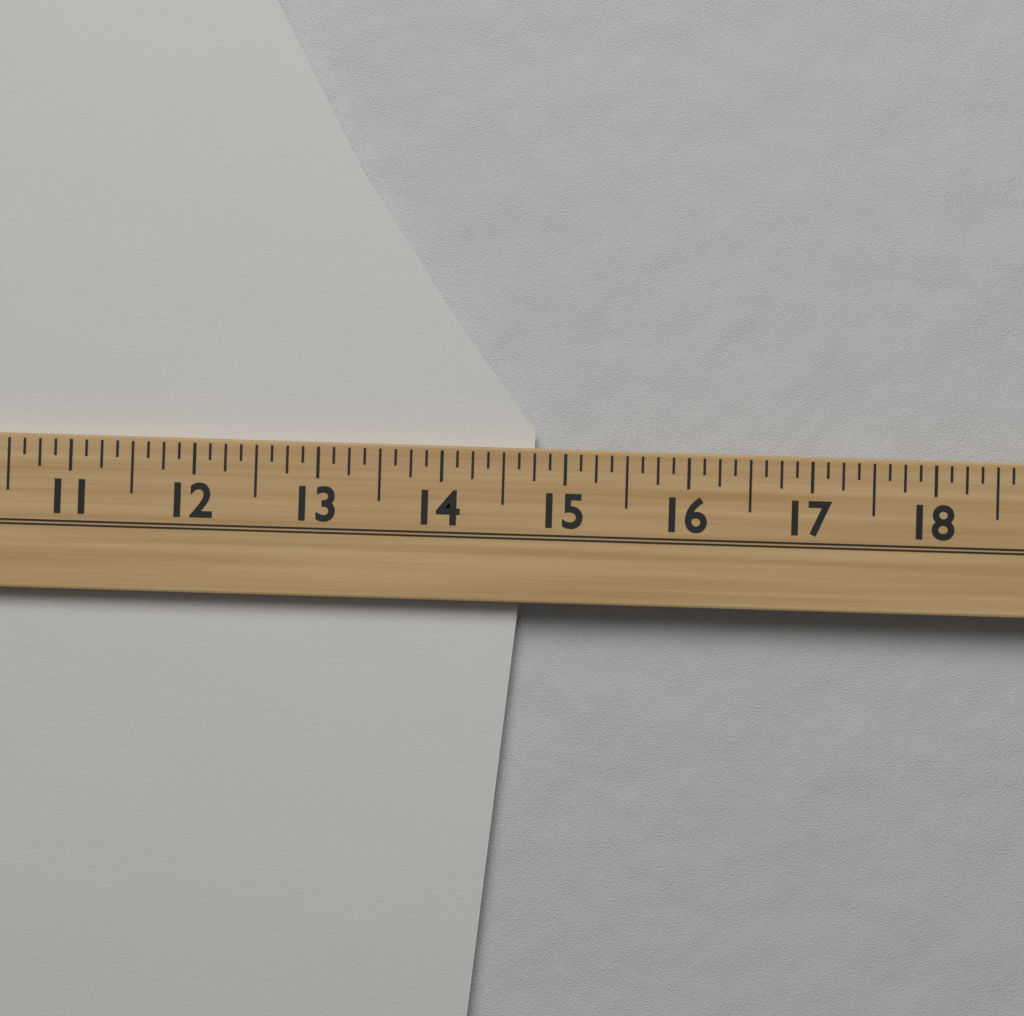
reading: 14.750 (no unit)
